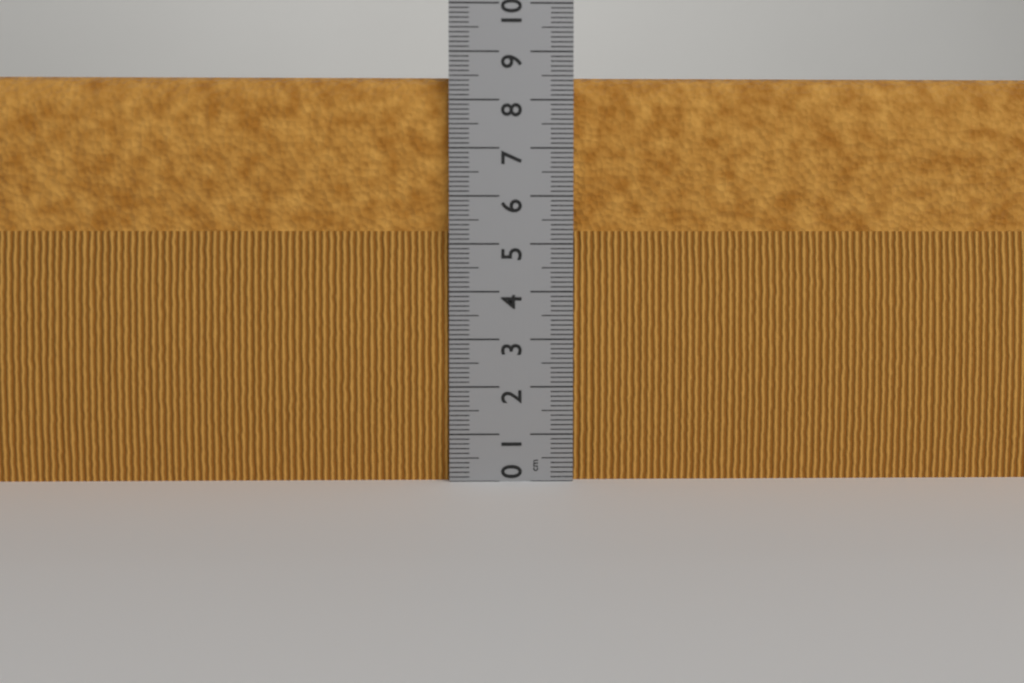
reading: 8.5 cm
